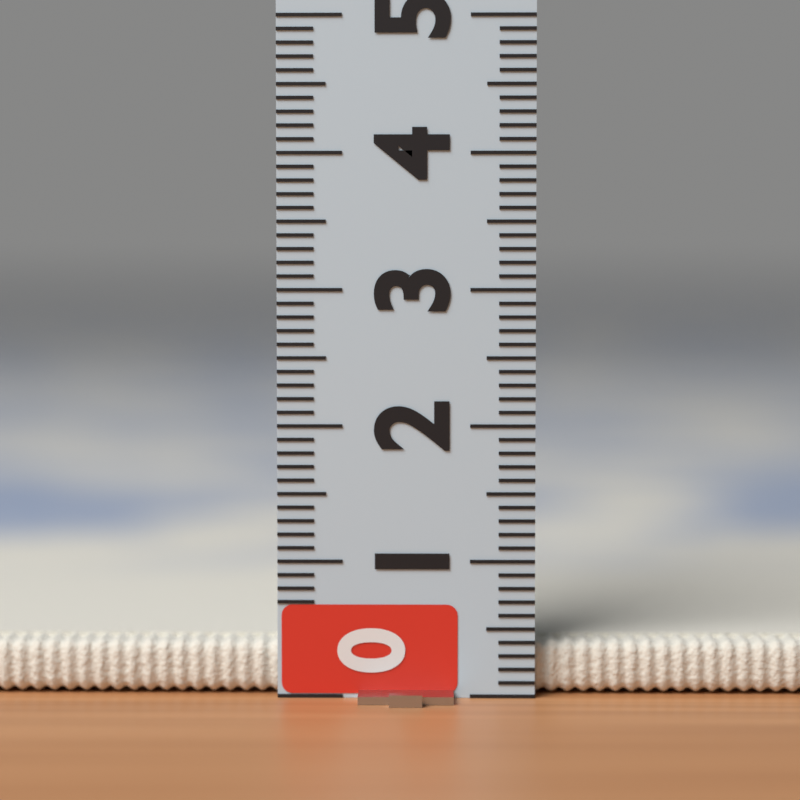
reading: 0.4 (no unit)
